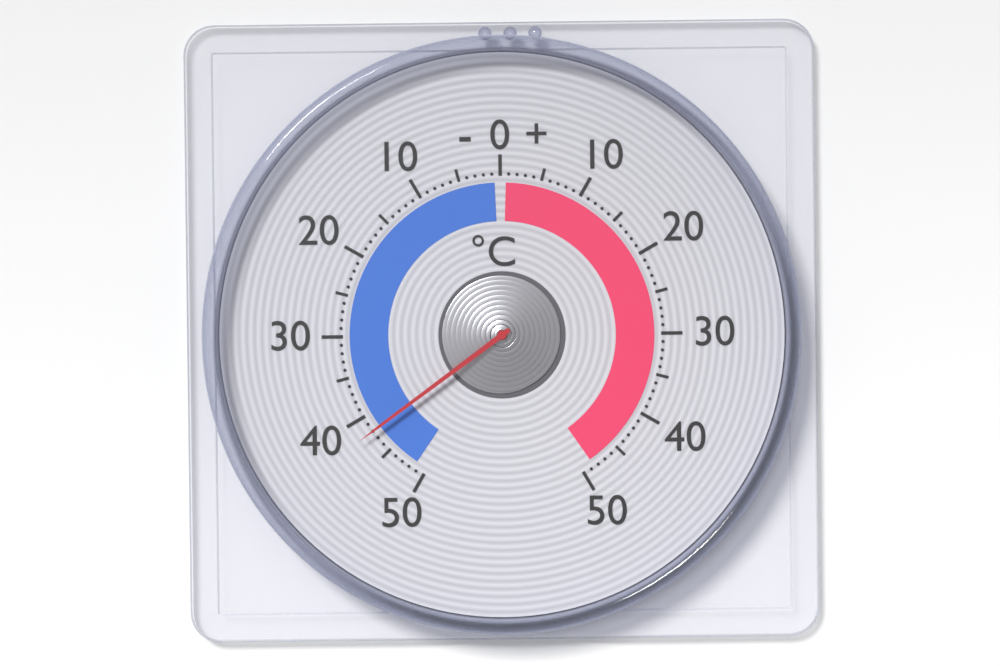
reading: -42 °C
